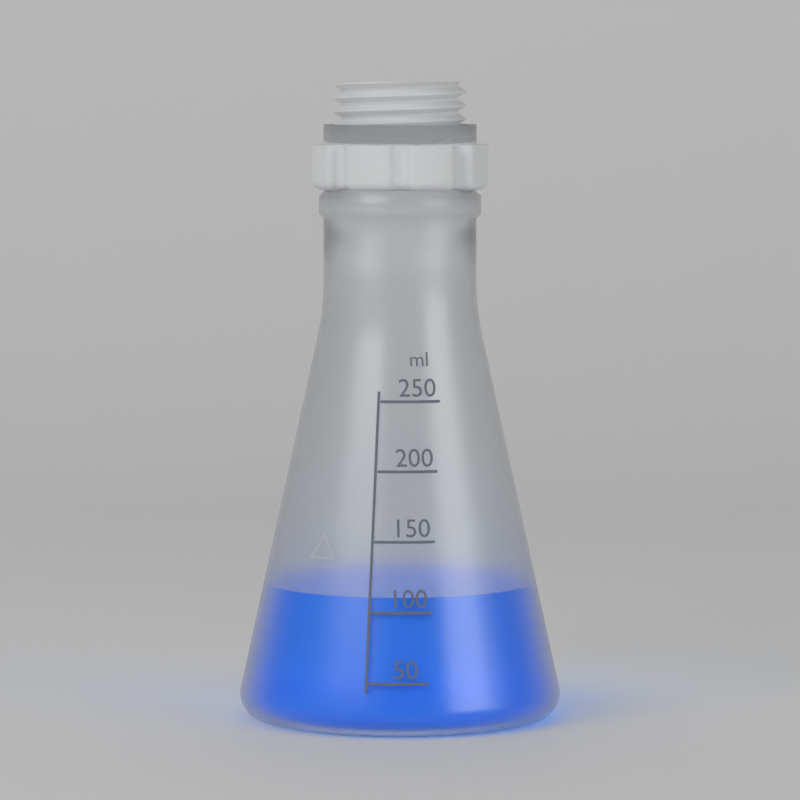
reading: 110 ml
